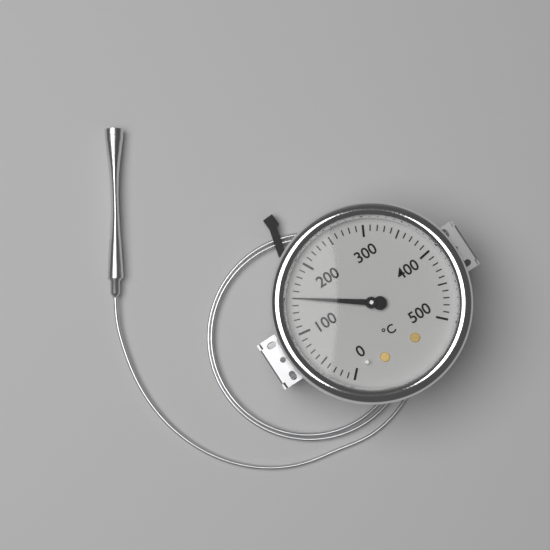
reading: 150 °C
